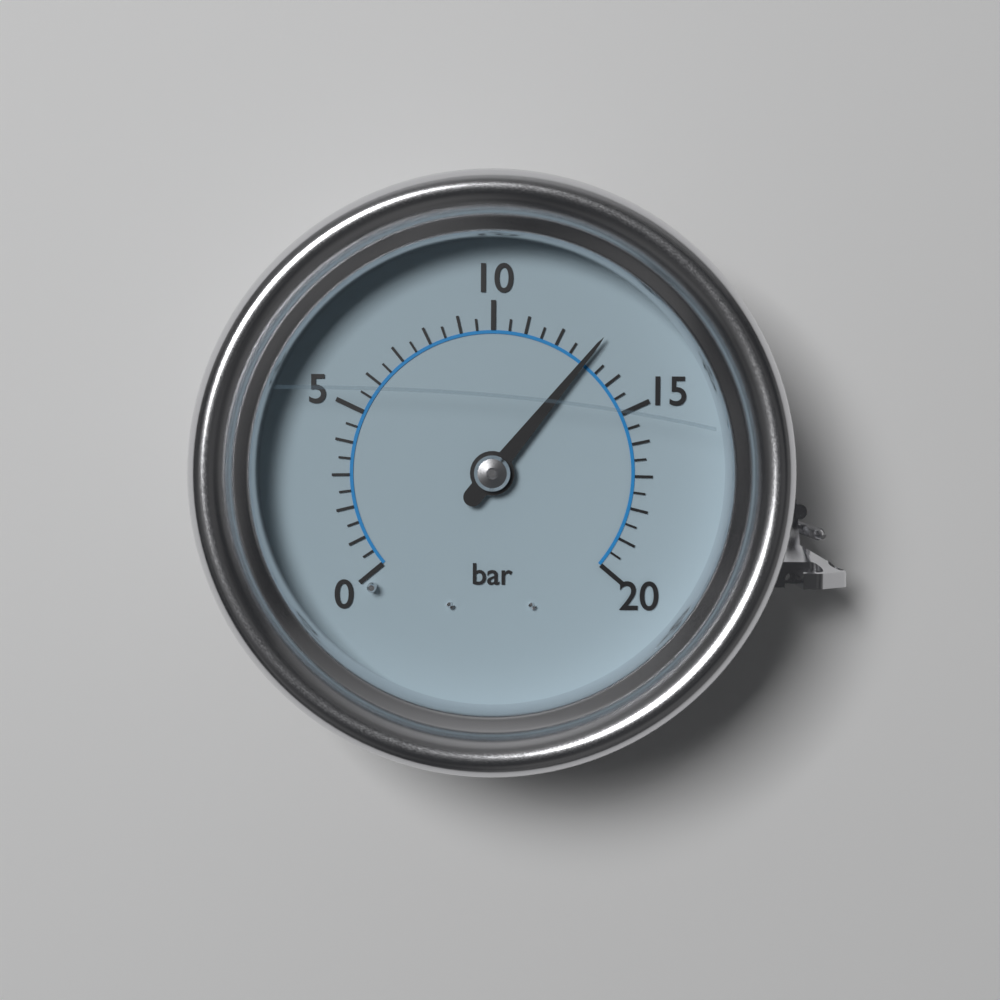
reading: 13.0 bar
